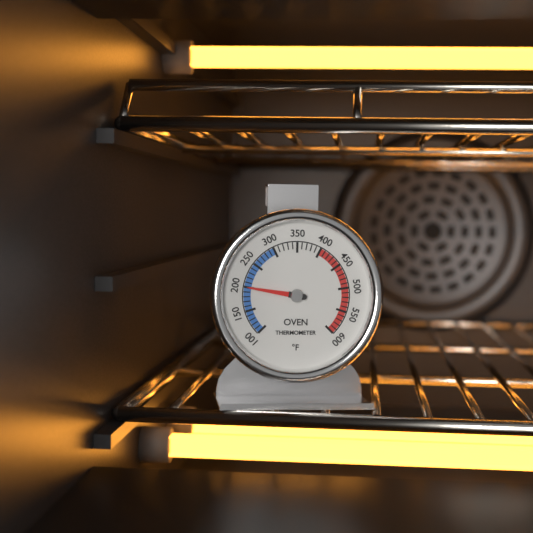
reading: 200 °F
